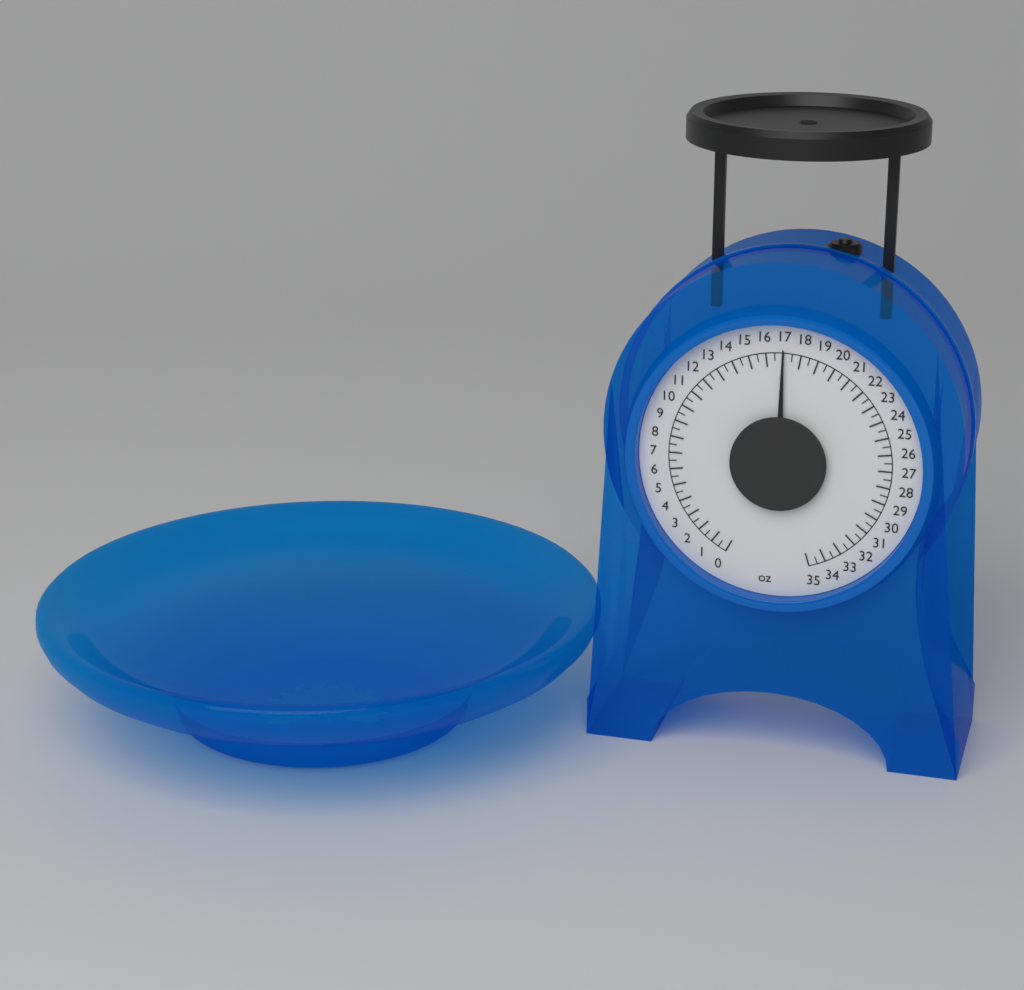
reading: 17.0 oz
